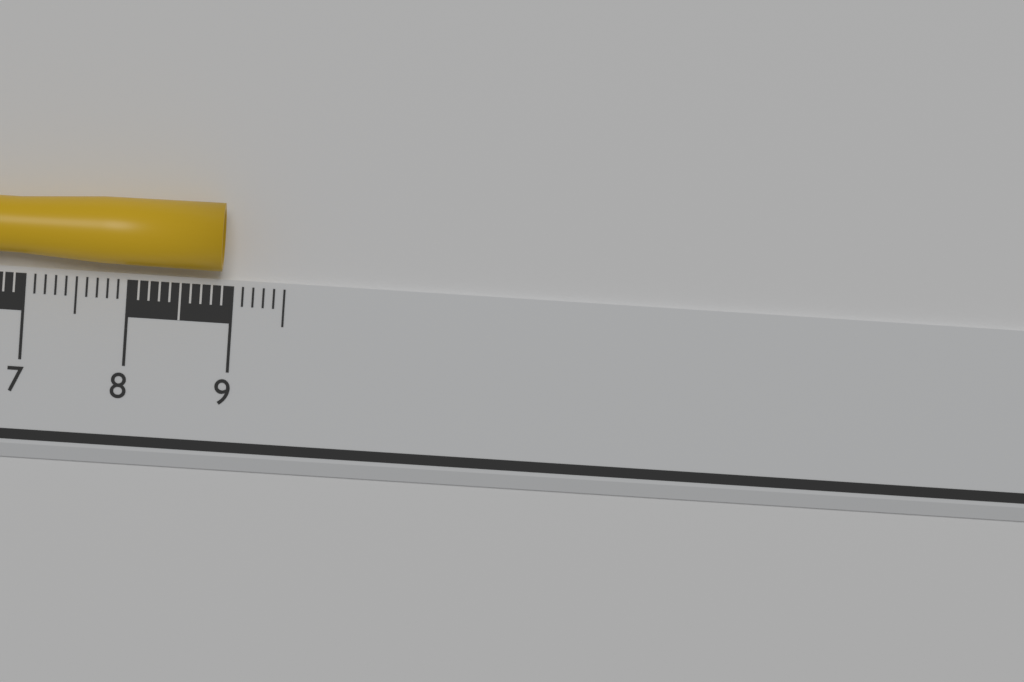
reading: 8.9 cm
